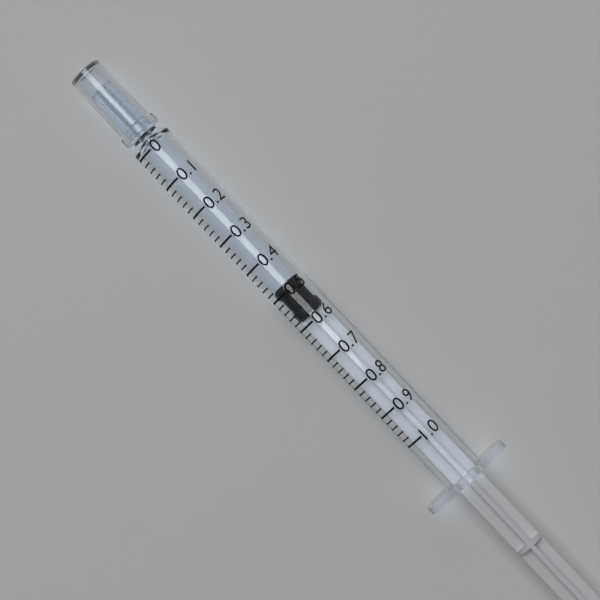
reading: 0.48 (no unit)
